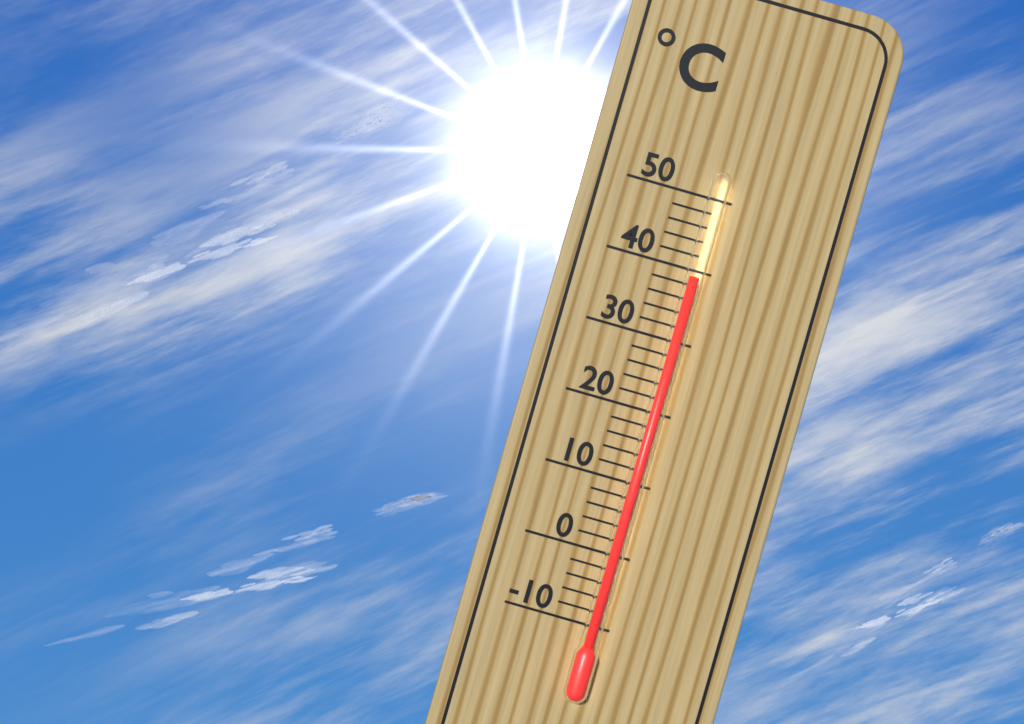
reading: 39 °C
